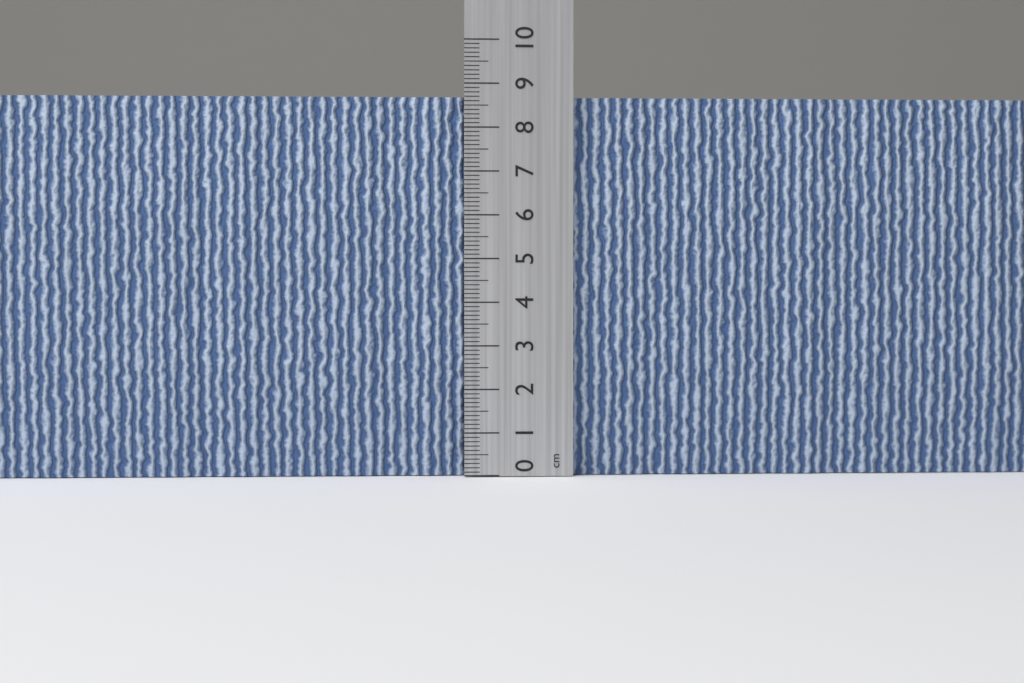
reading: 8.7 cm
